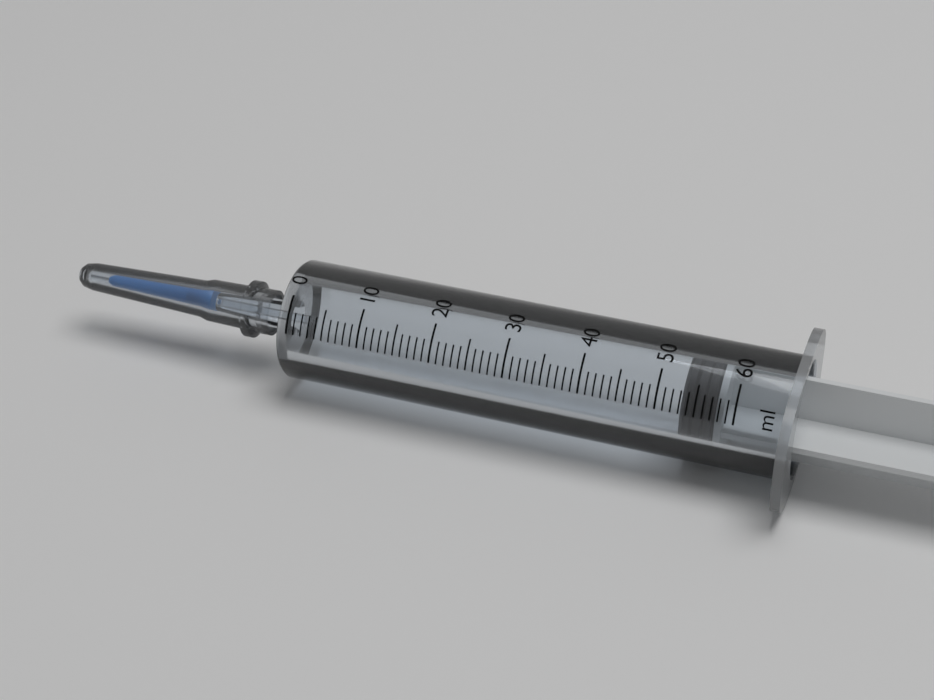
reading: 53 ml
